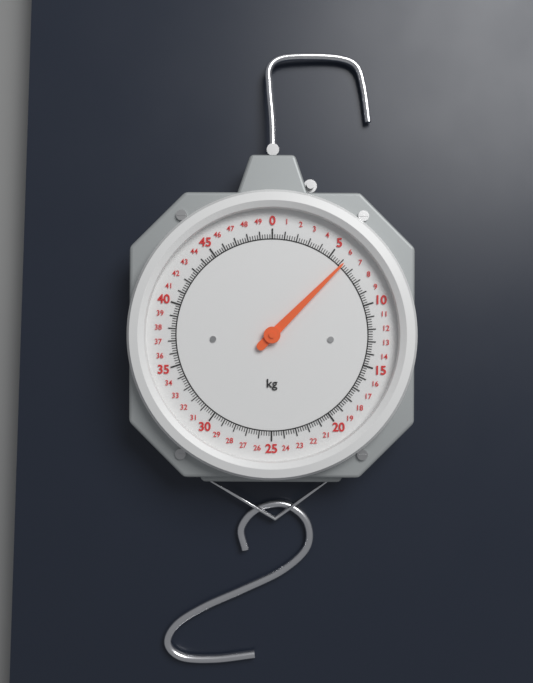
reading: 6.2 kg
